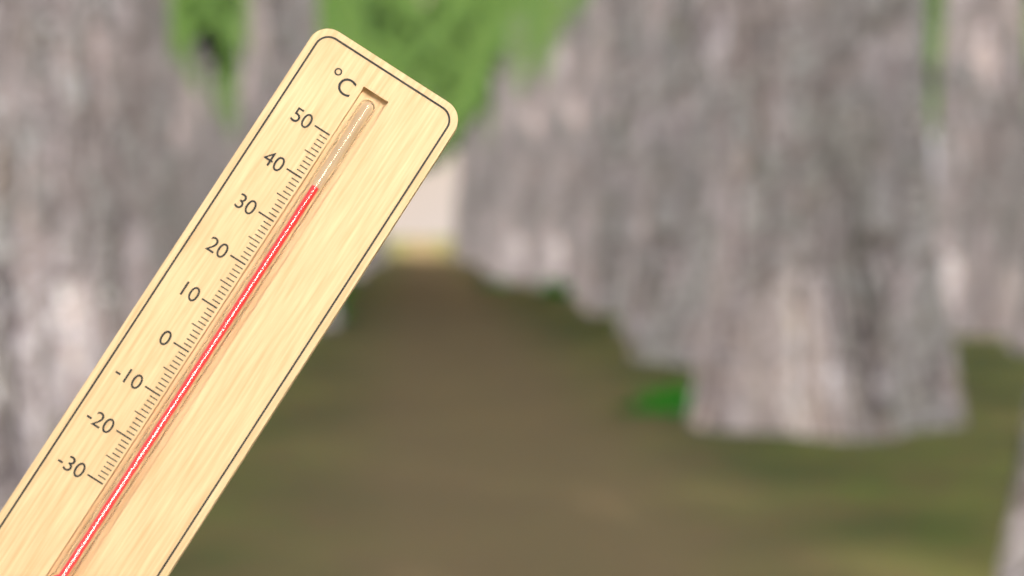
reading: 40 °C
